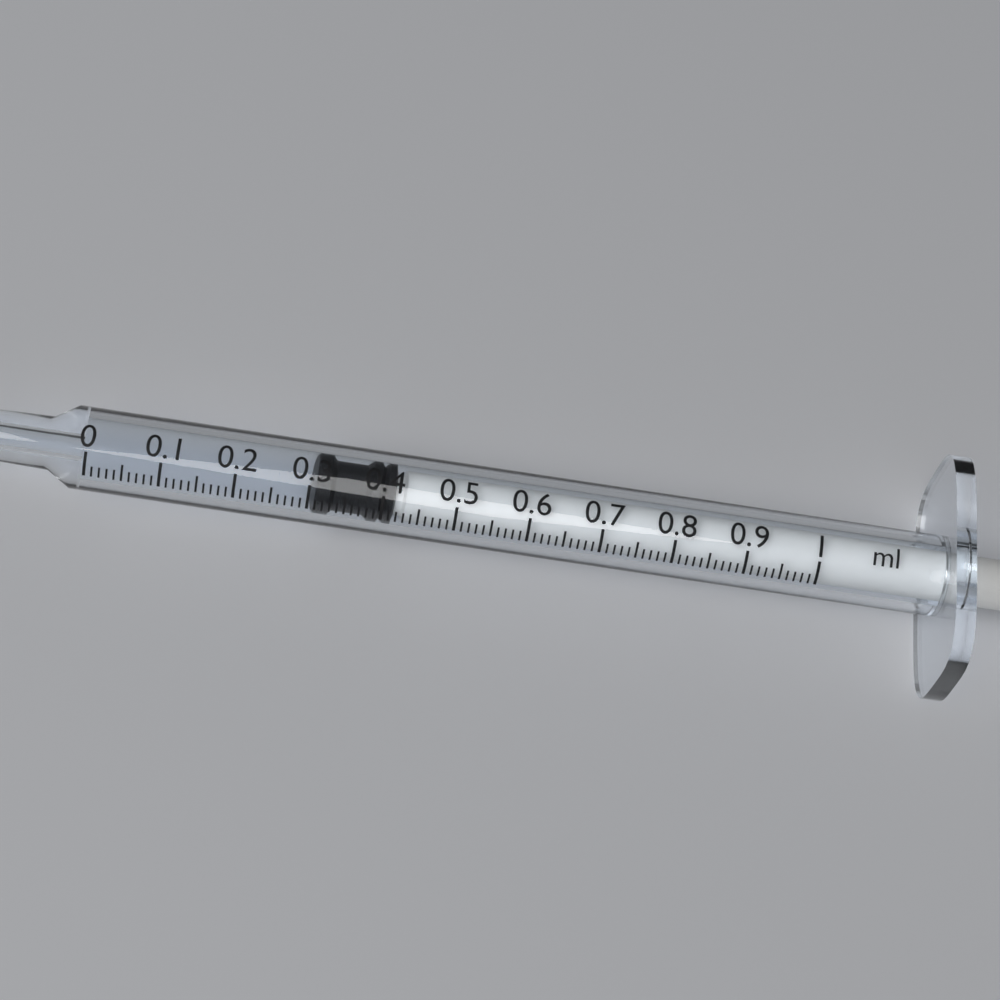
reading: 0.31 ml
